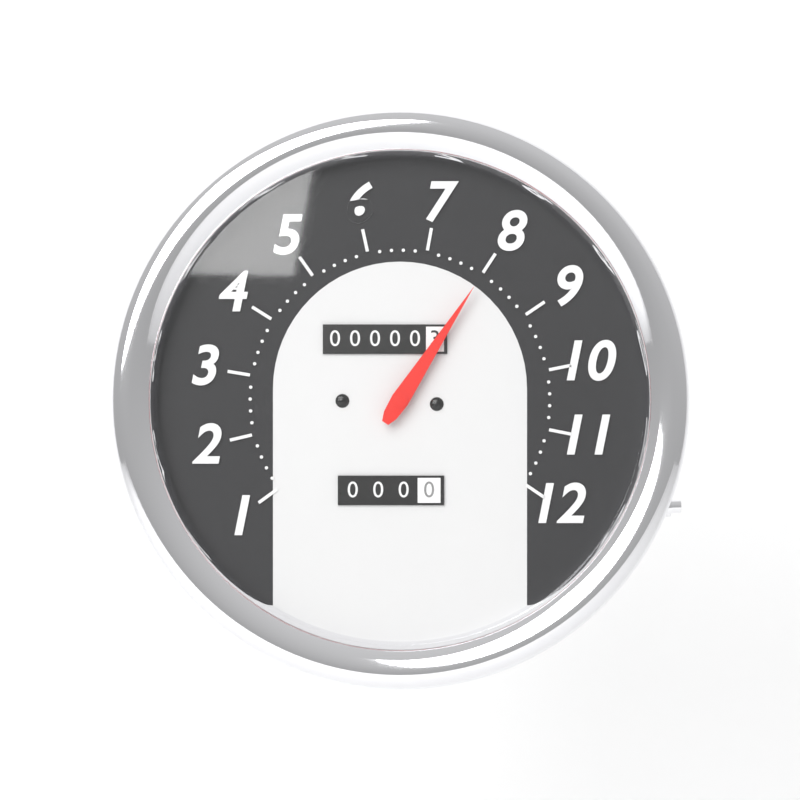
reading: 8.0 (no unit)
